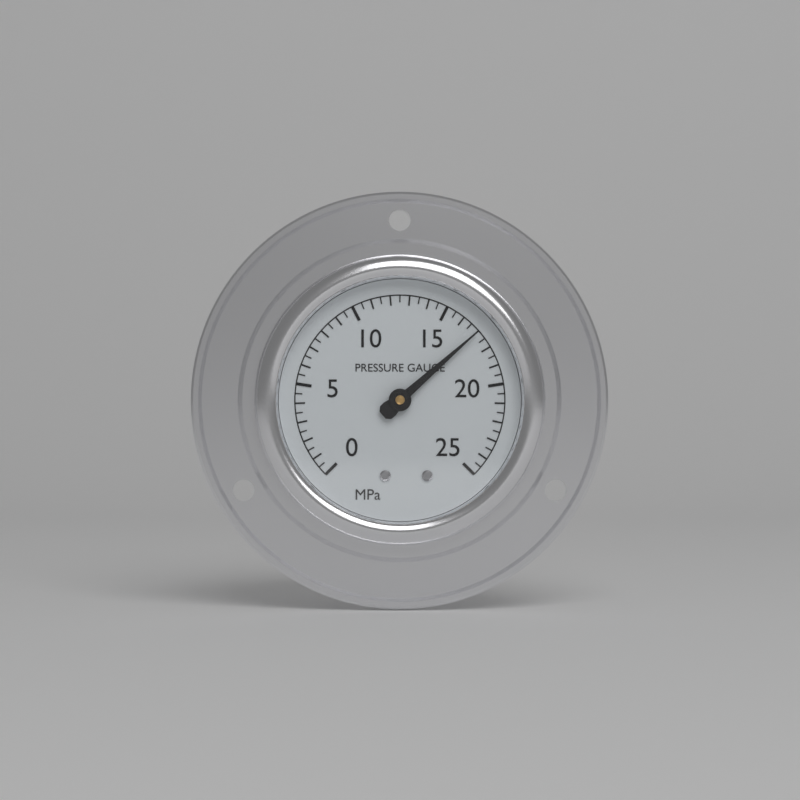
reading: 17.0 MPa
